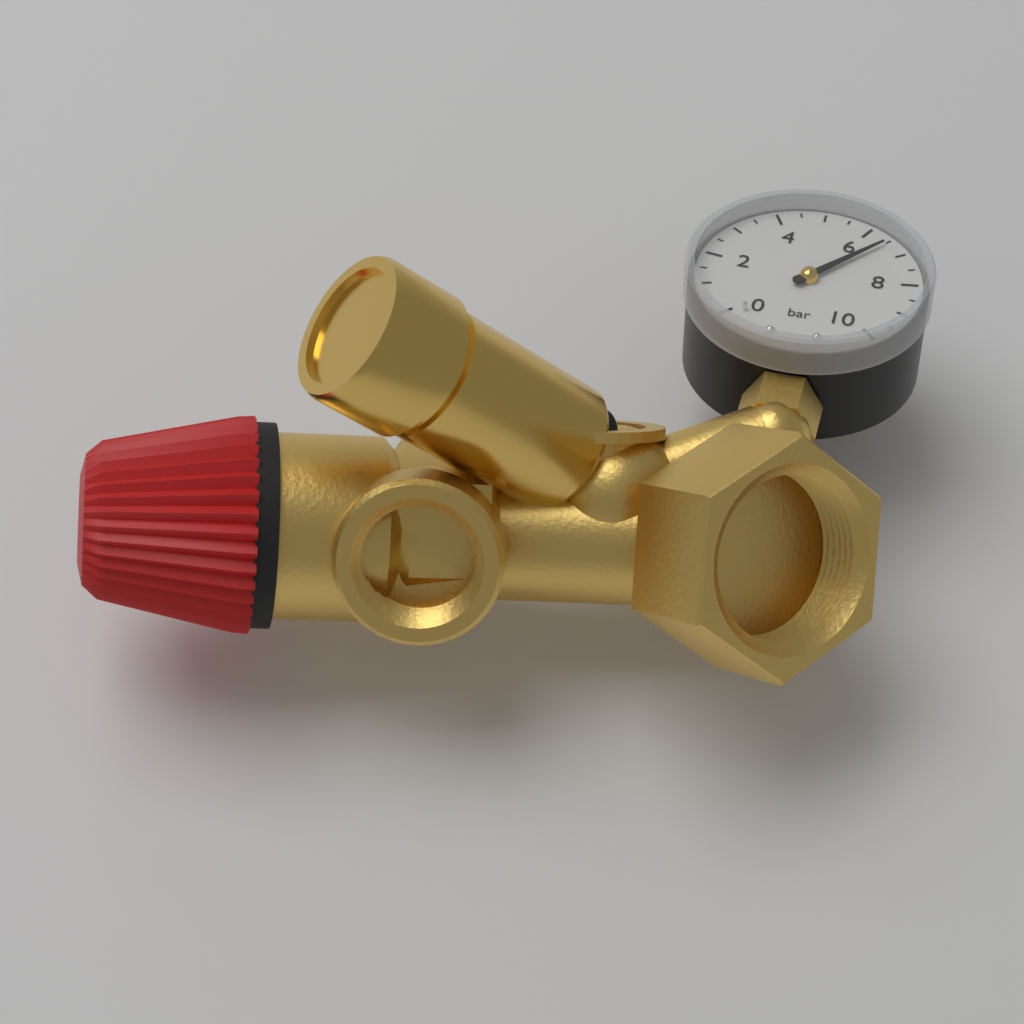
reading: 6.5 bar
